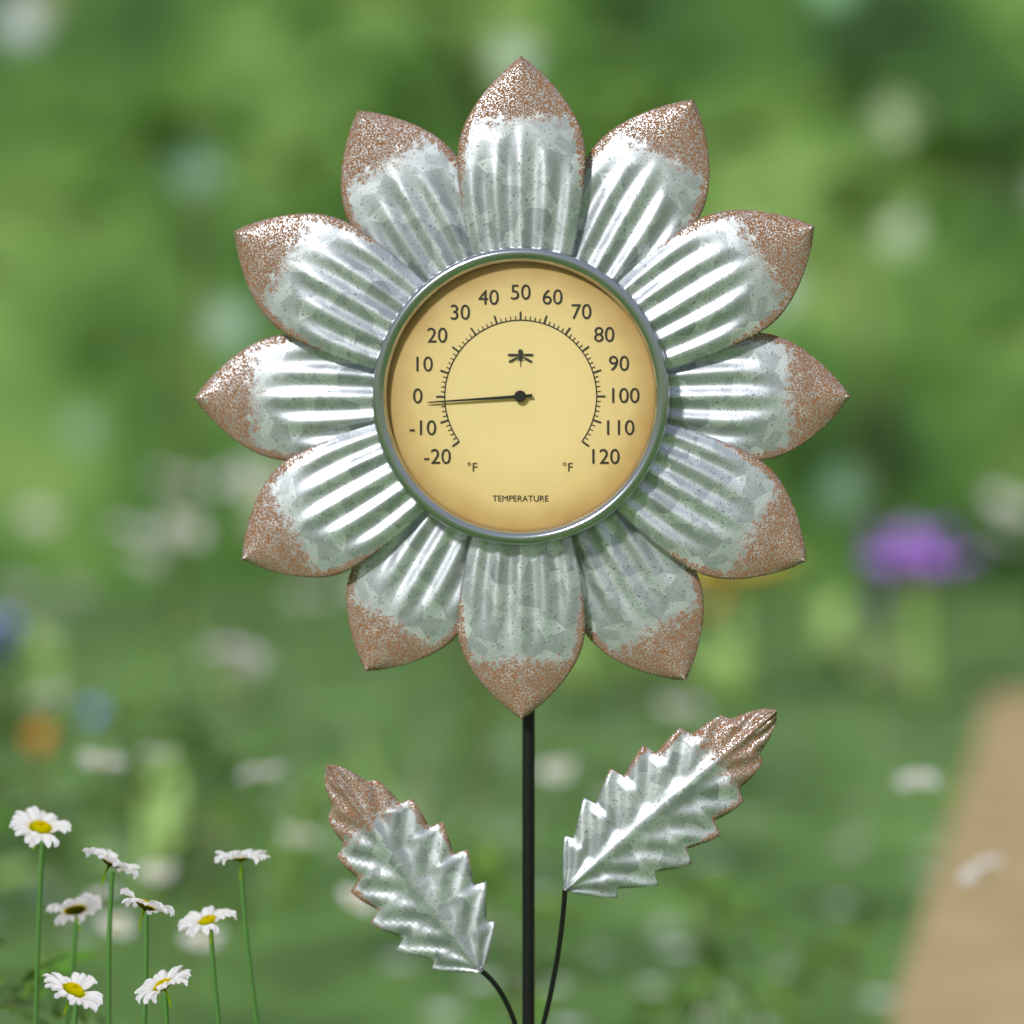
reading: -2 °F
